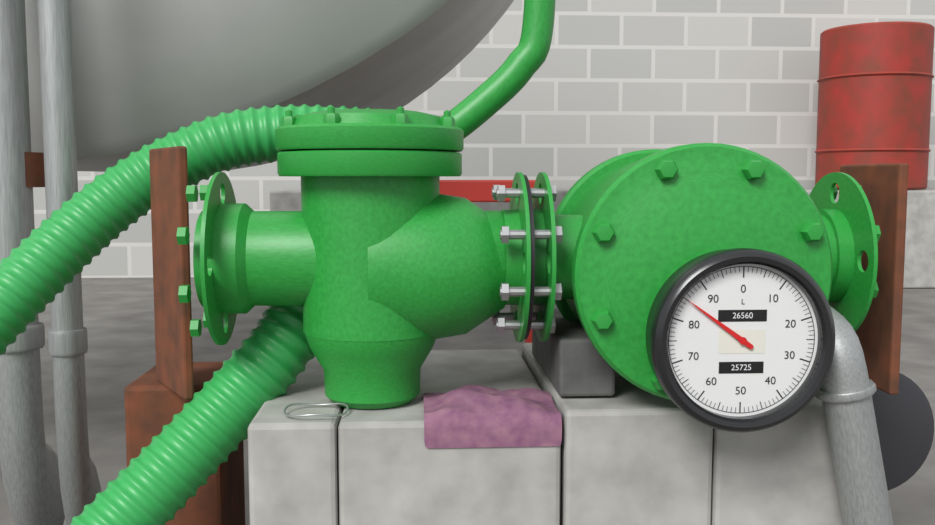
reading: 85 L
